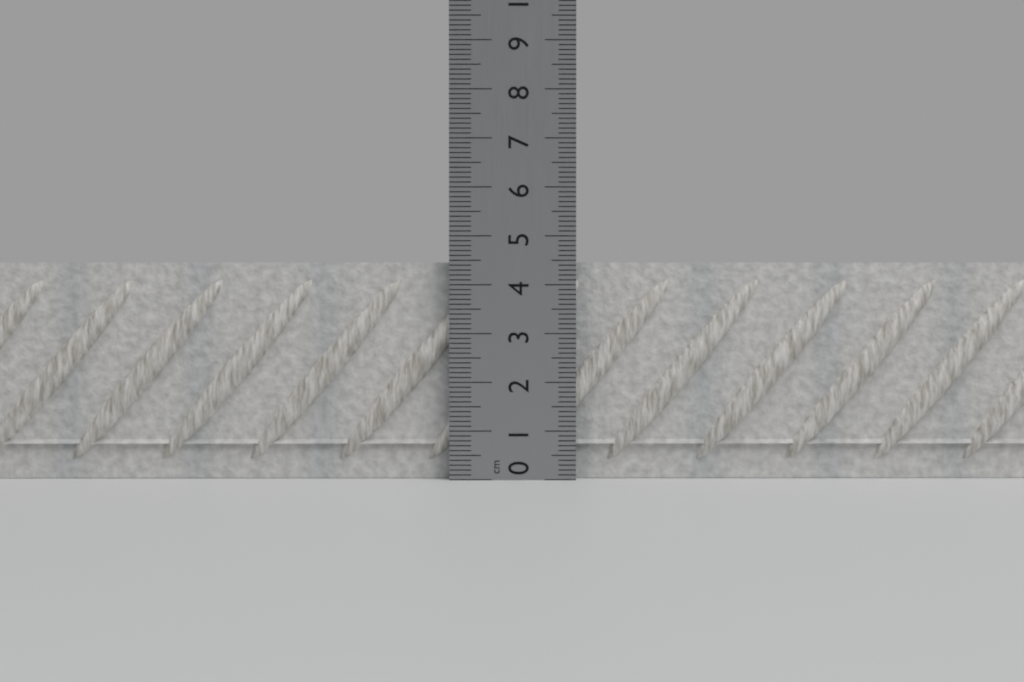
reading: 4.5 cm
